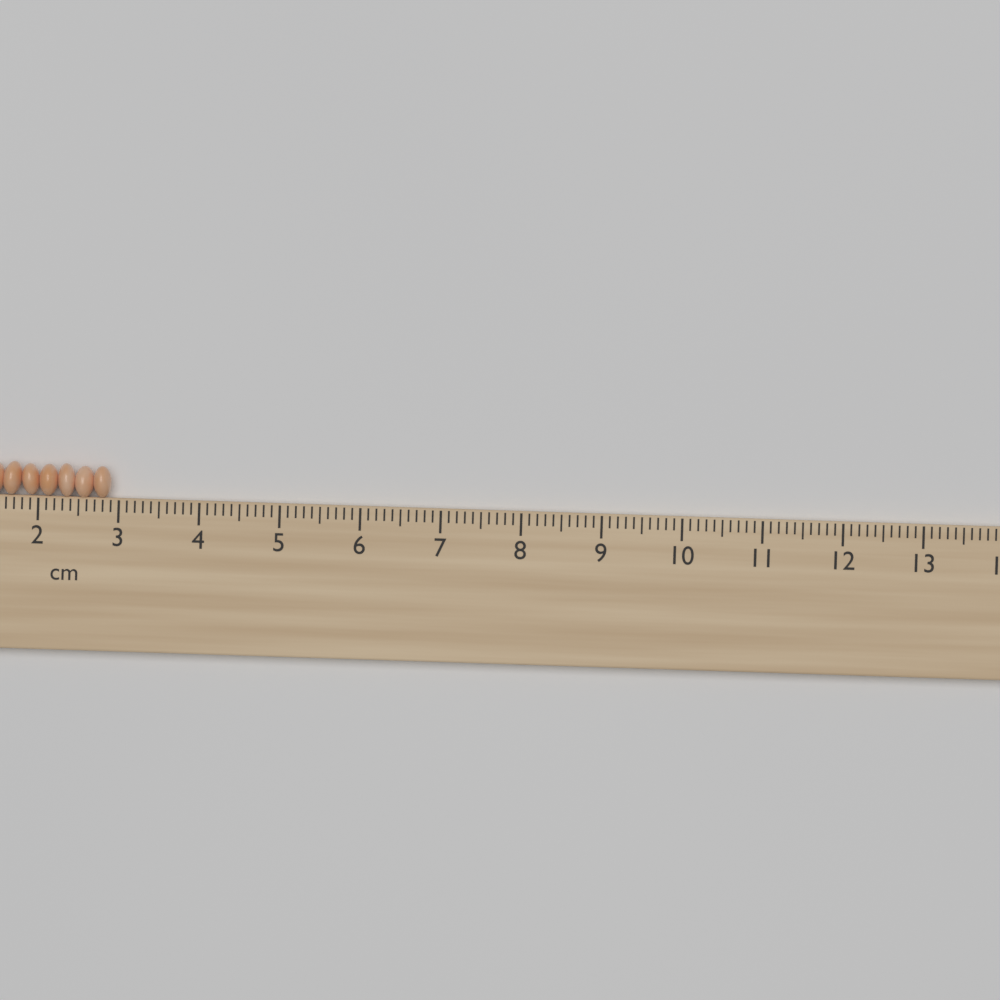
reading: 2.9 cm
